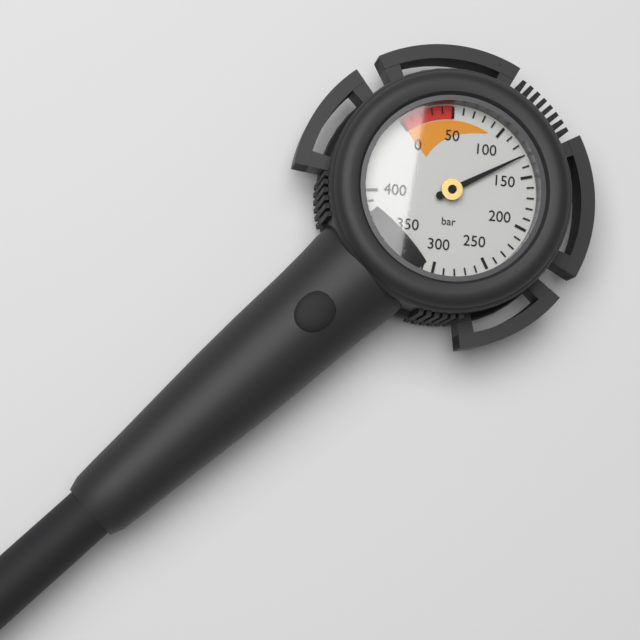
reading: 130 bar
